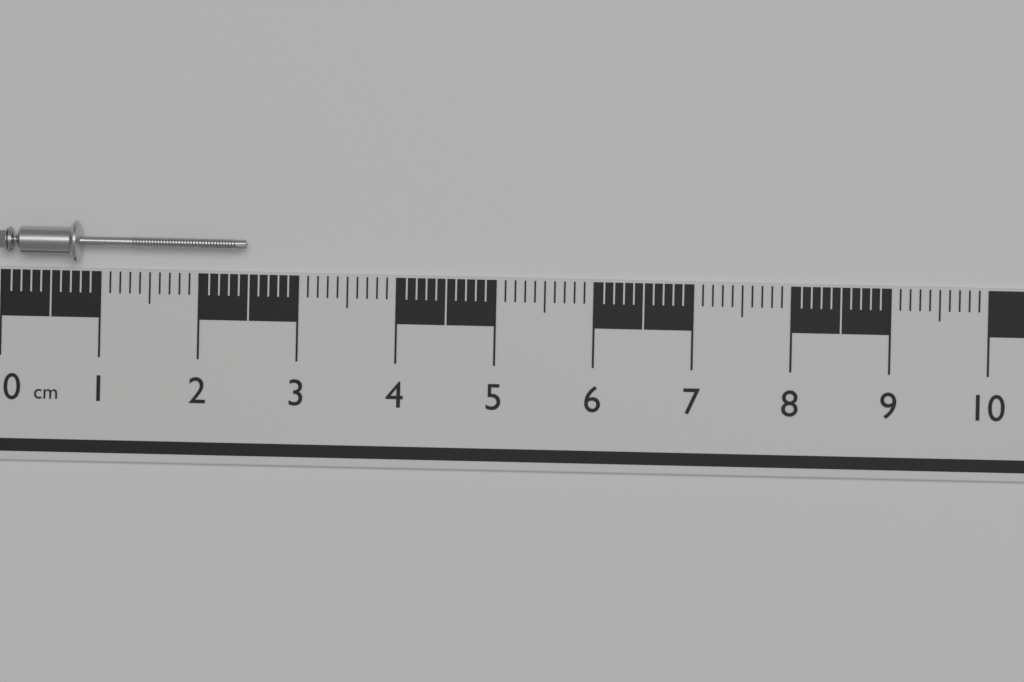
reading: 2.5 cm
